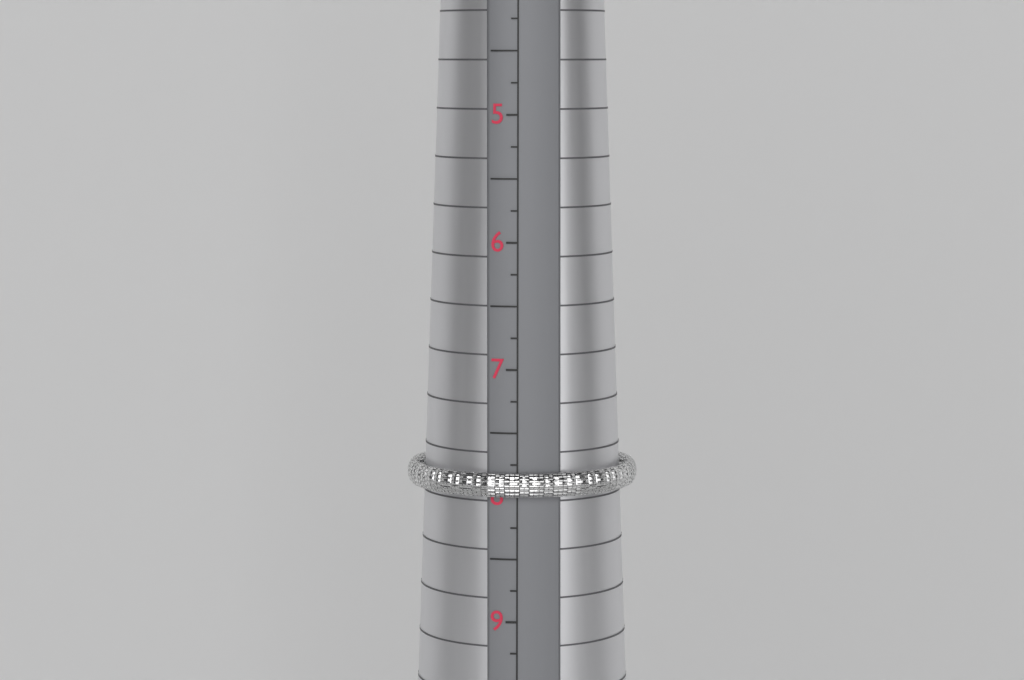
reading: 8.00 (no unit)
